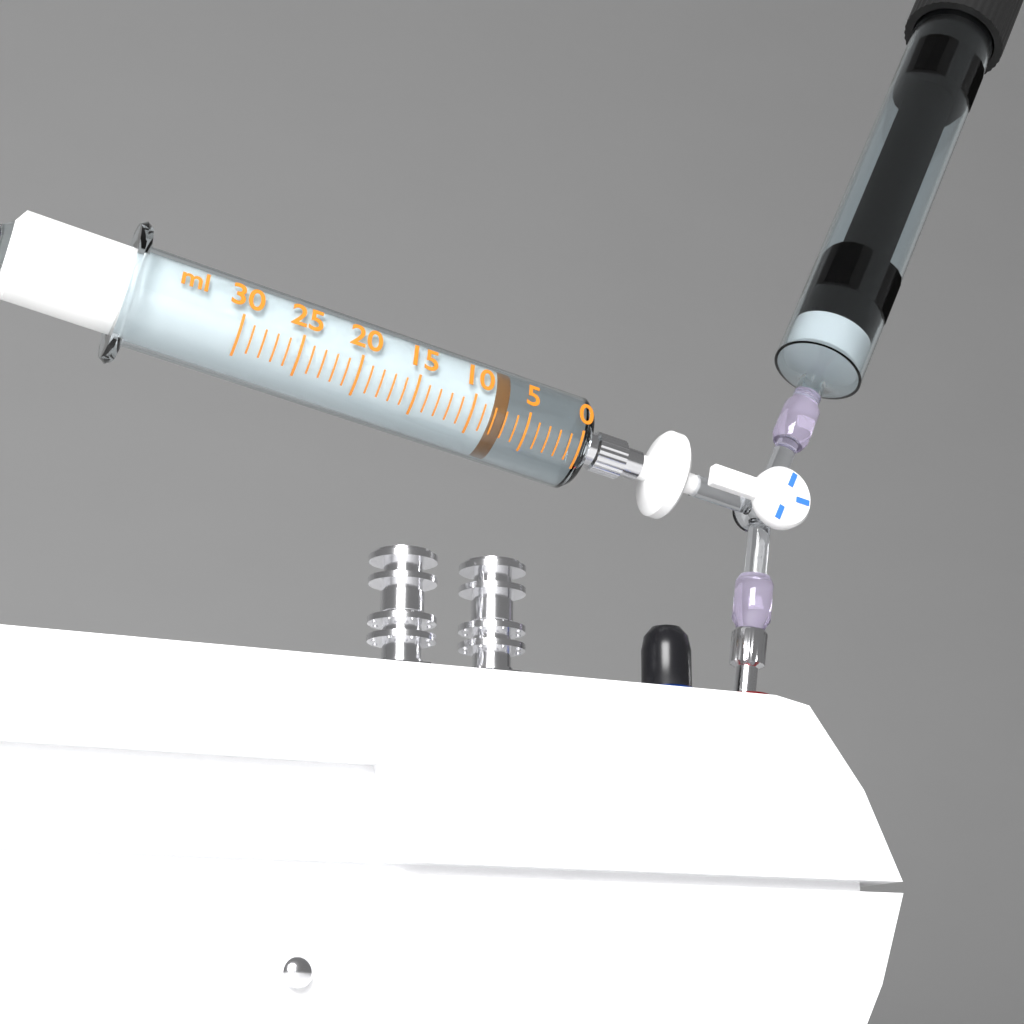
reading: 7 ml
